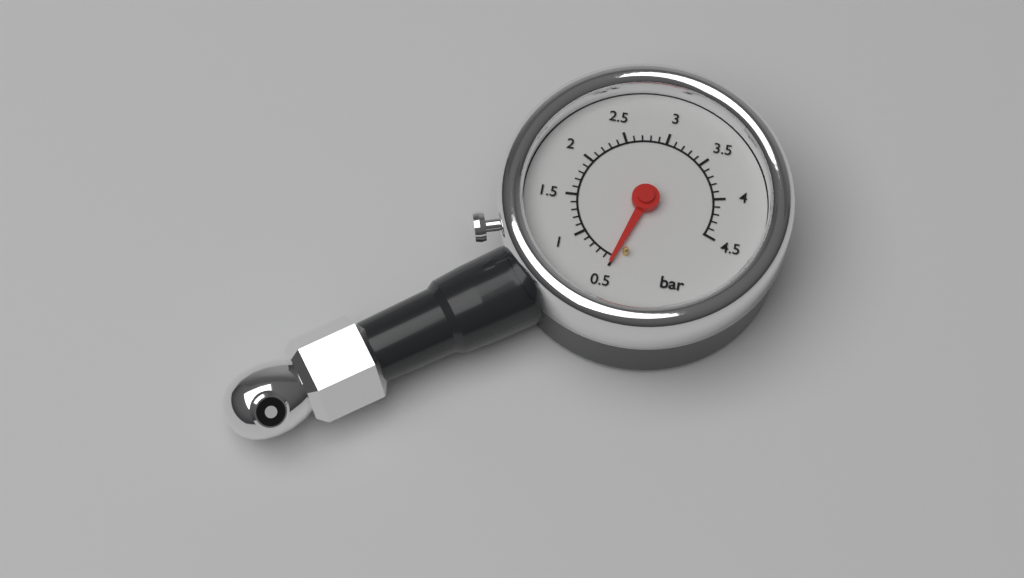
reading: 0.5 bar
